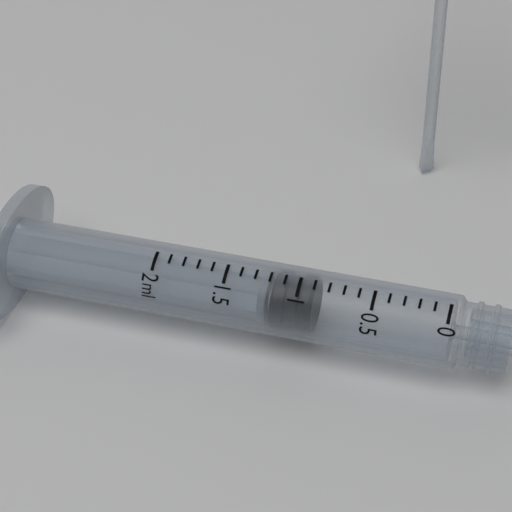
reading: 0.9 ml
